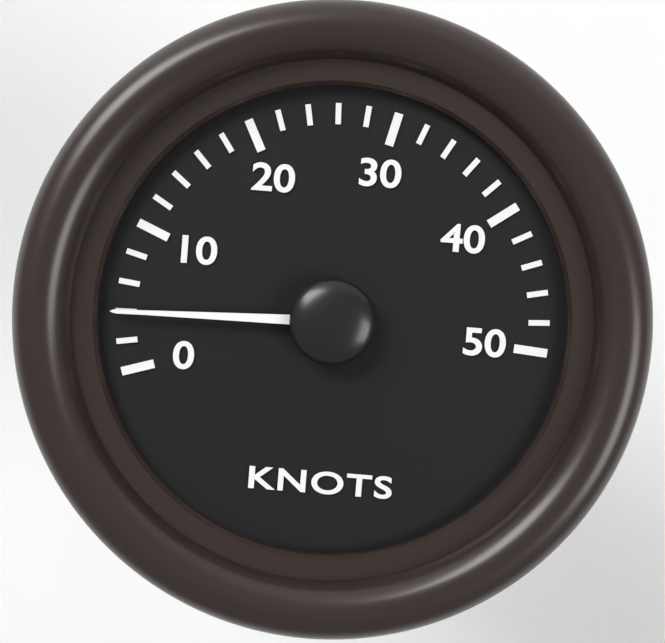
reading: 4 knots
